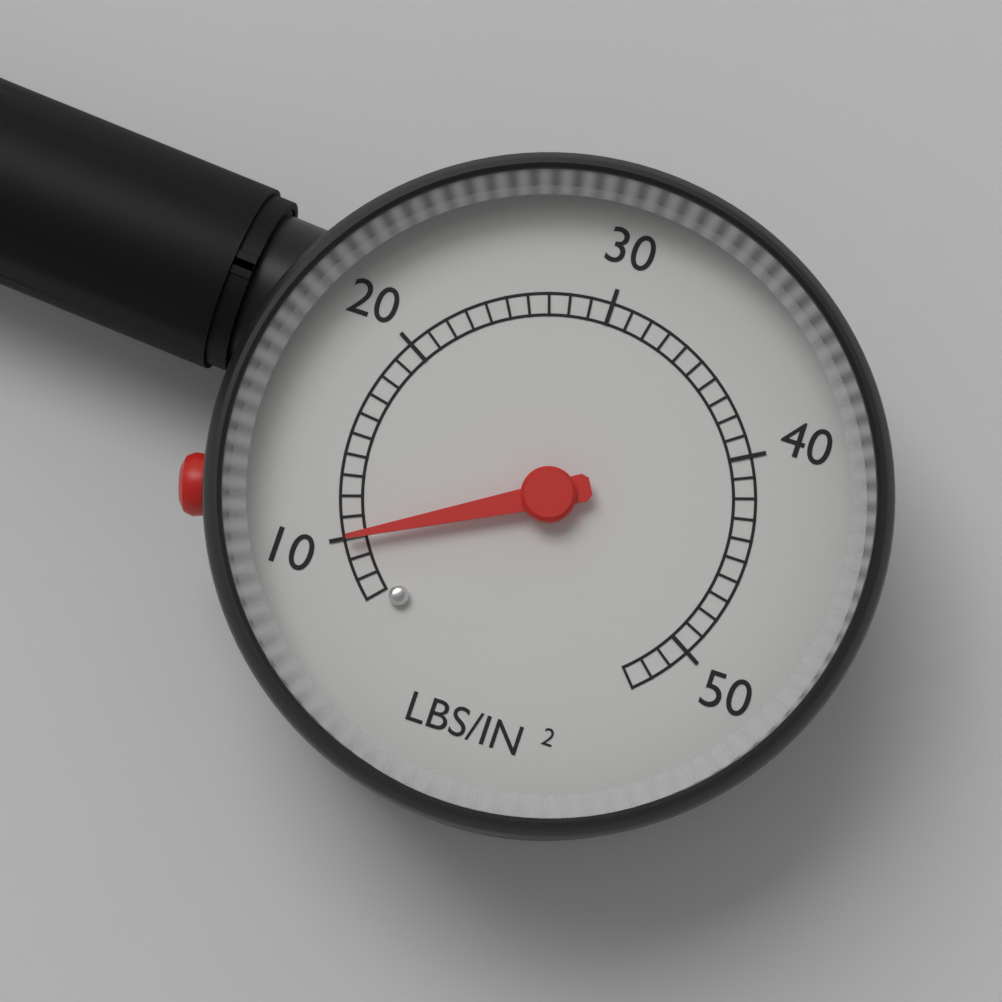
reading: 10 psi
